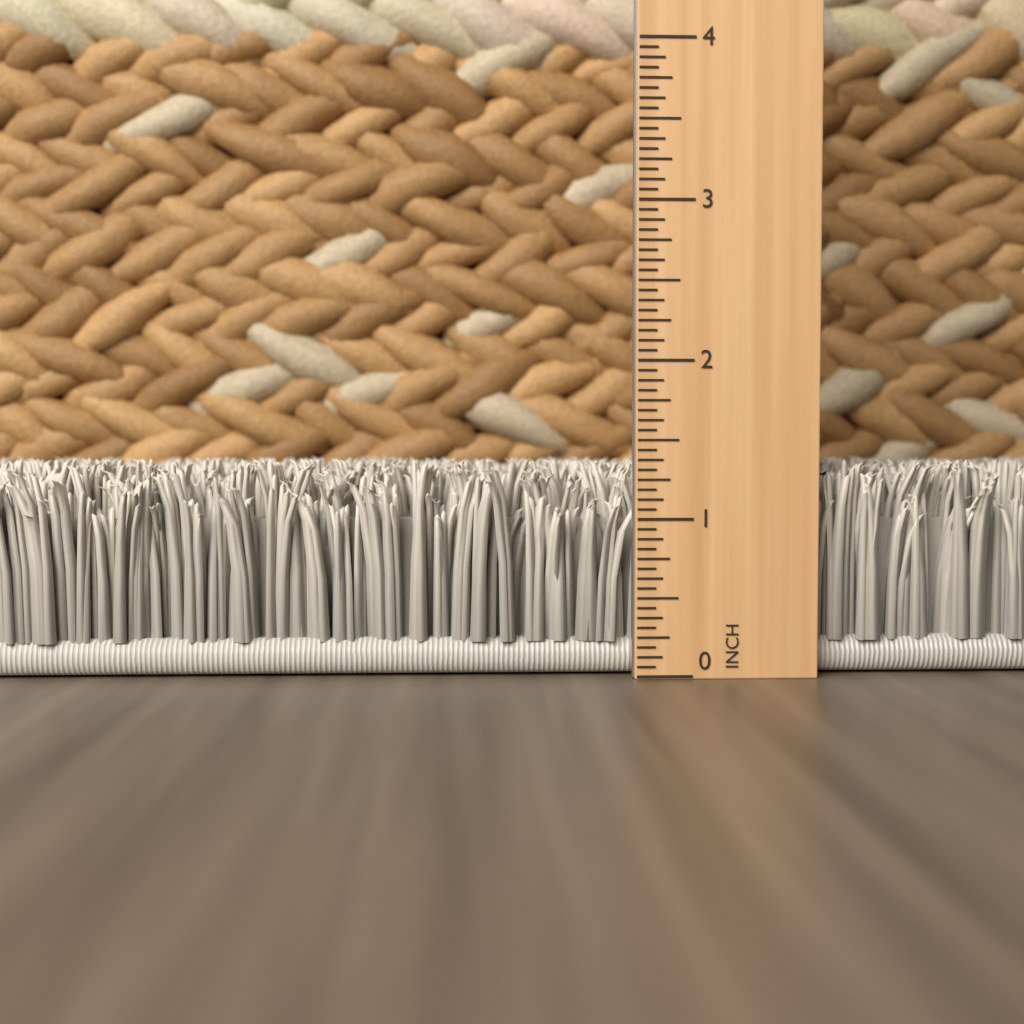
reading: 1.3750 in
